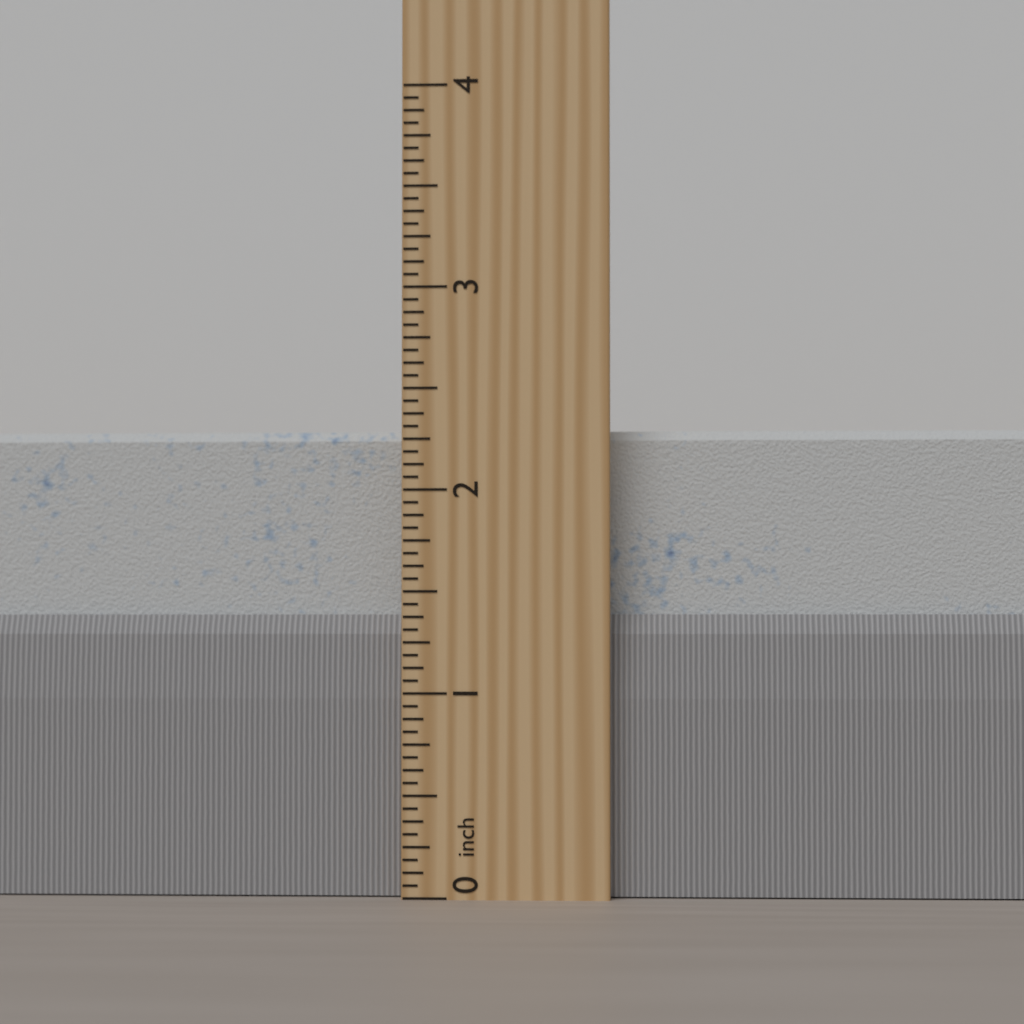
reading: 2.3125 inch
